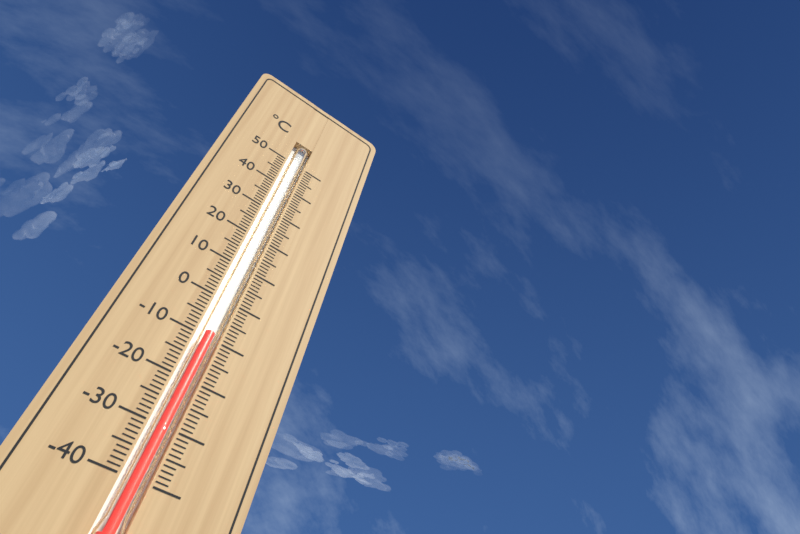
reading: -9 °C
